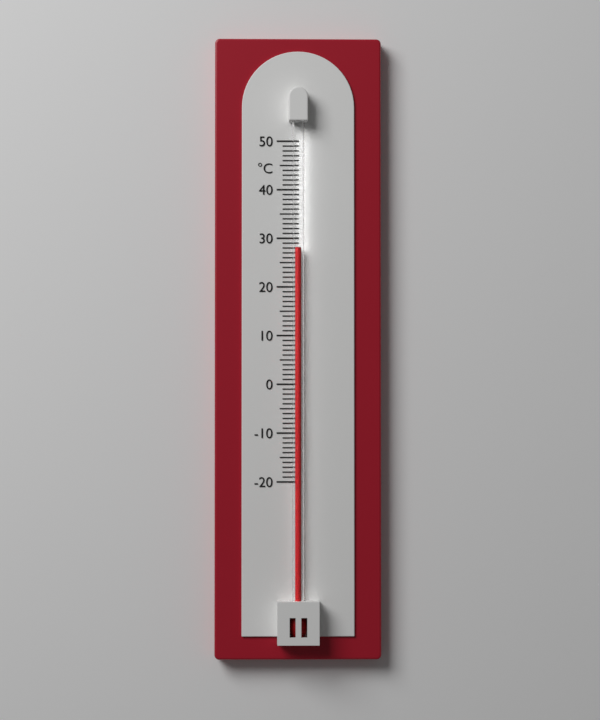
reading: 28 °C
